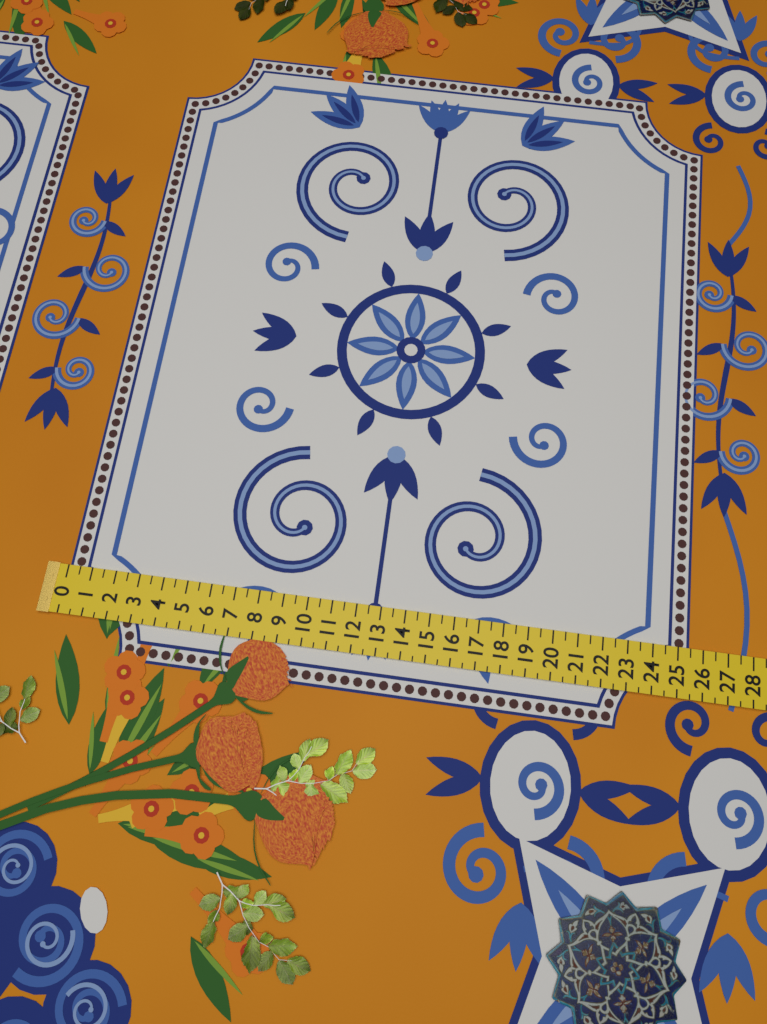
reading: 25.5 (no unit)
